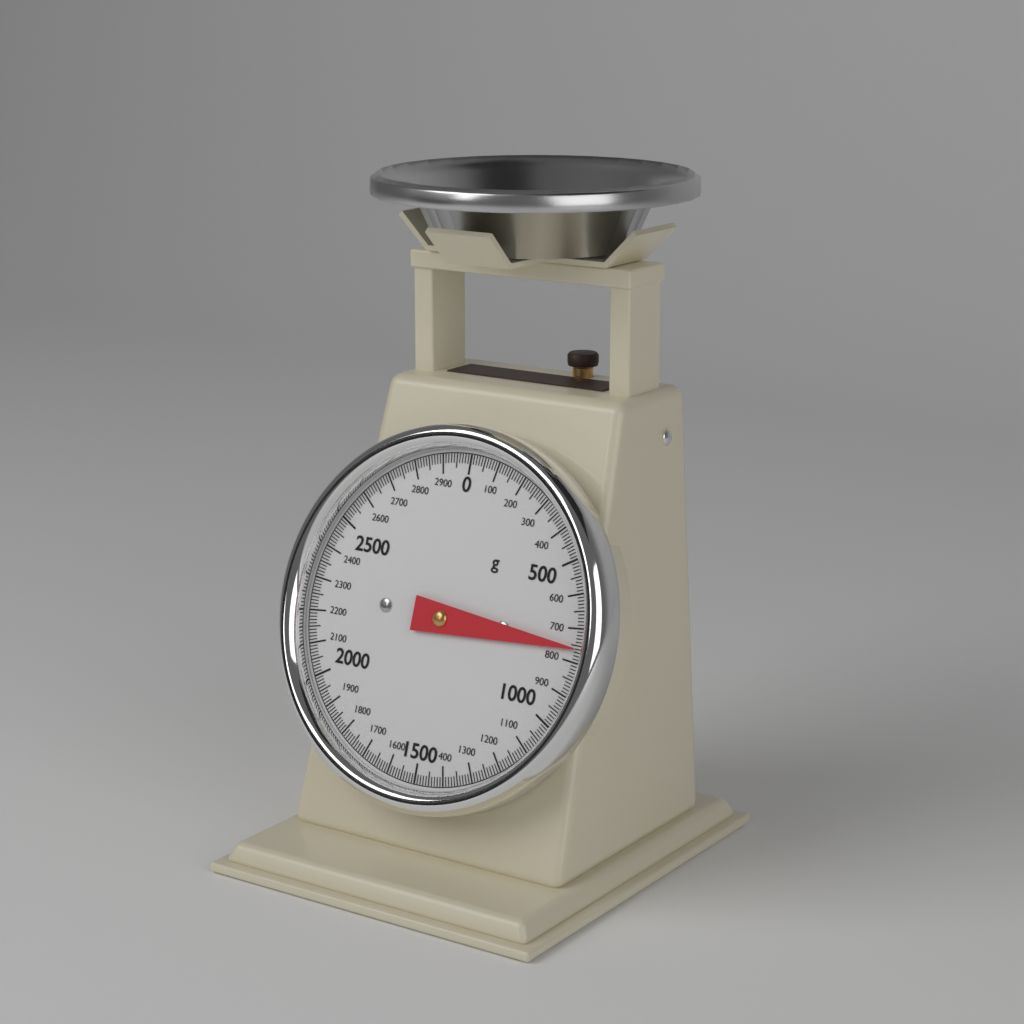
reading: 760 g
